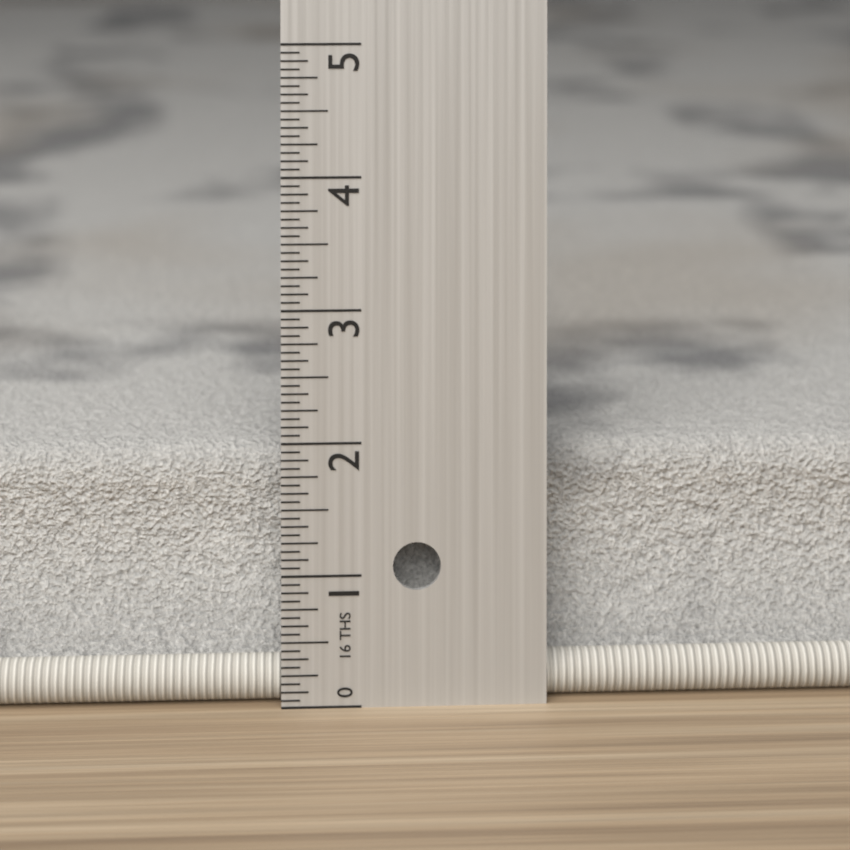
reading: 1.8750 in
